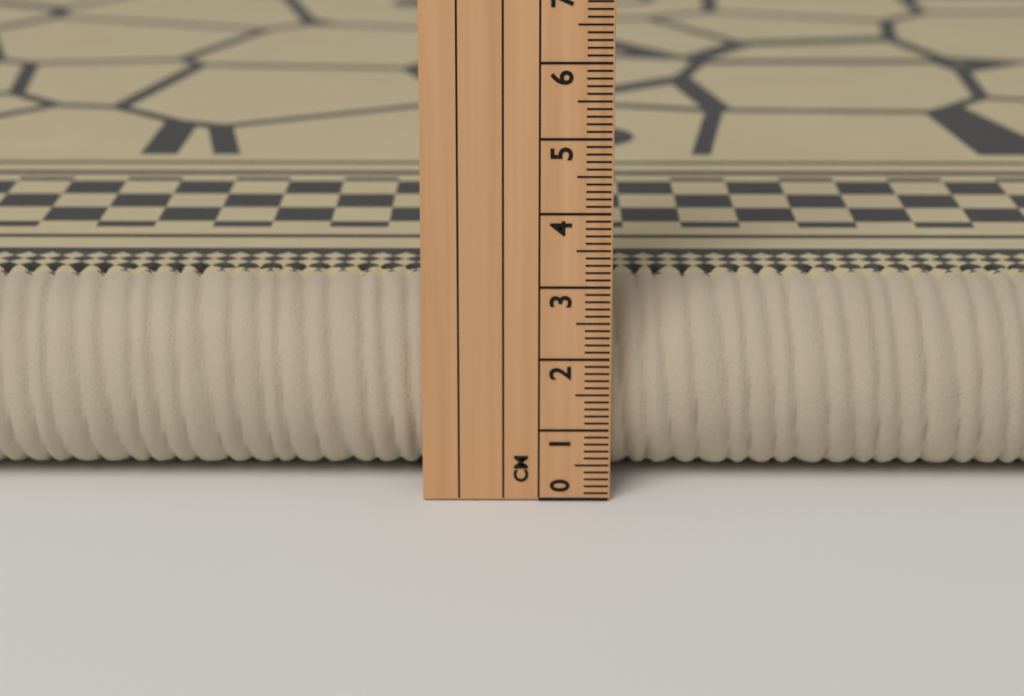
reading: 2.8 cm
